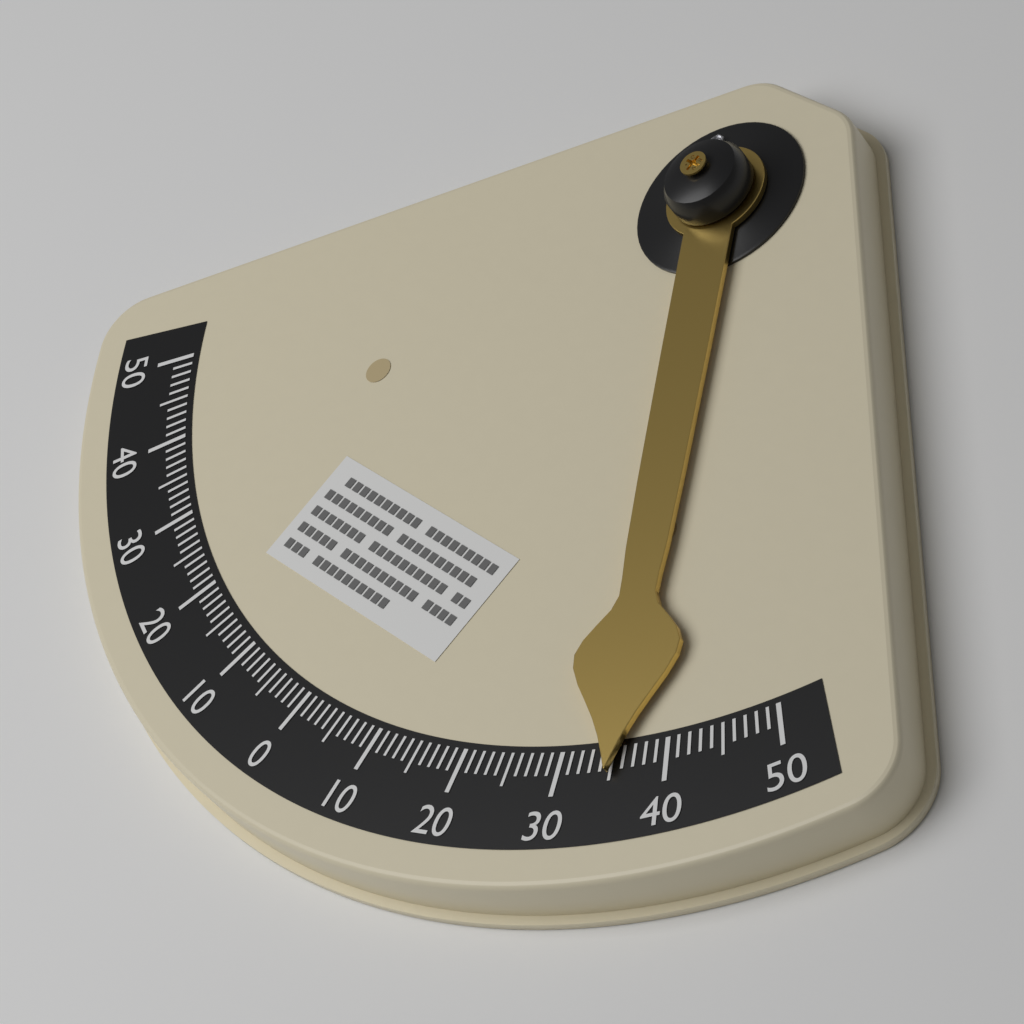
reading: 35 °
